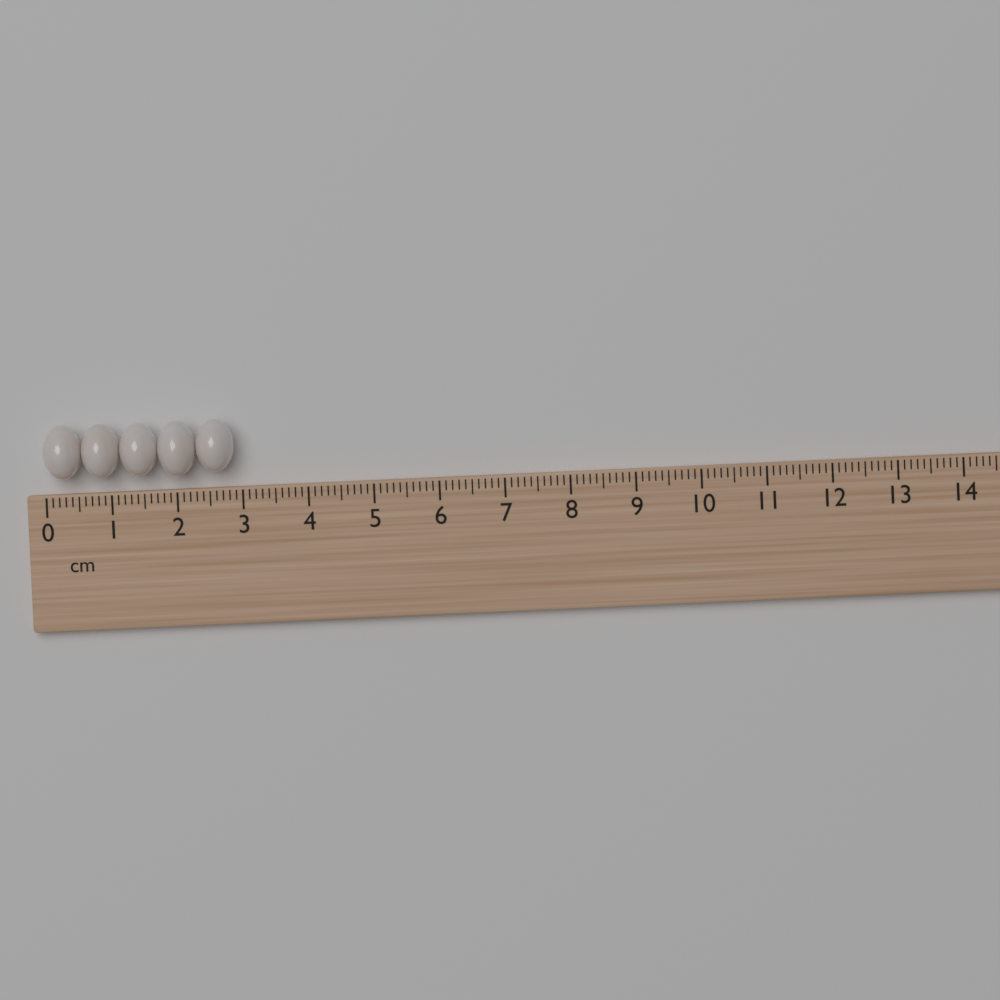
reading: 2.9 cm
